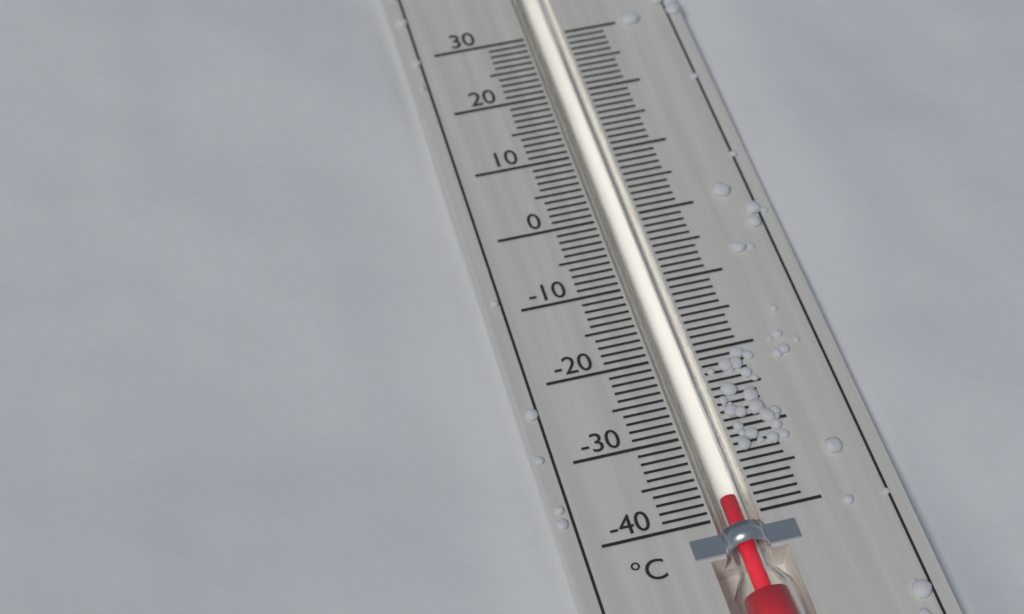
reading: -38 °C
